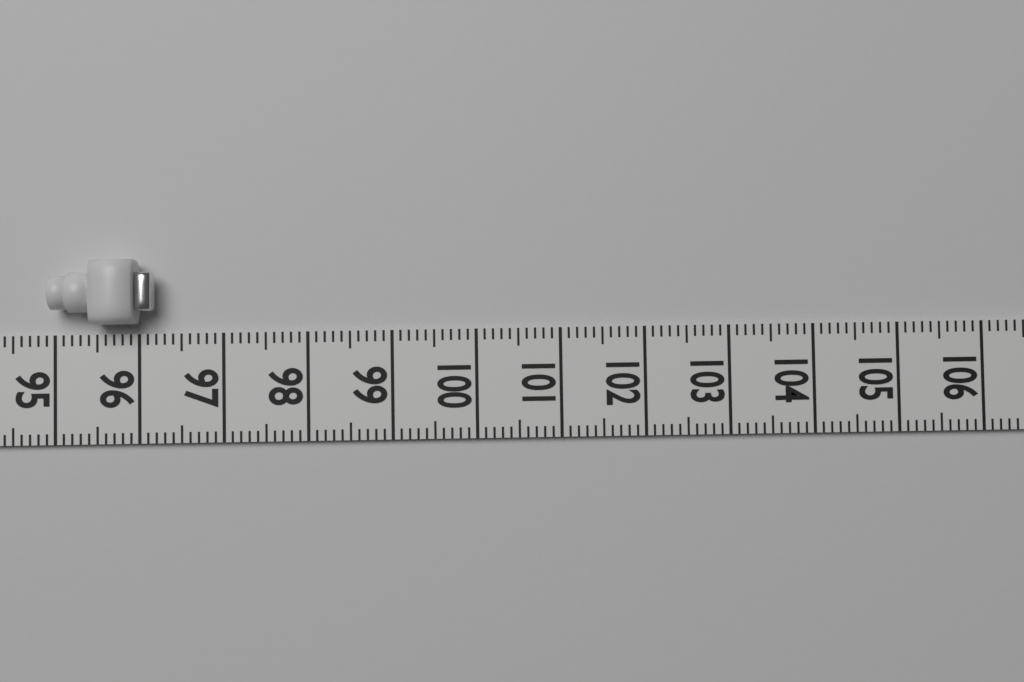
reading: 96.2 (no unit)
